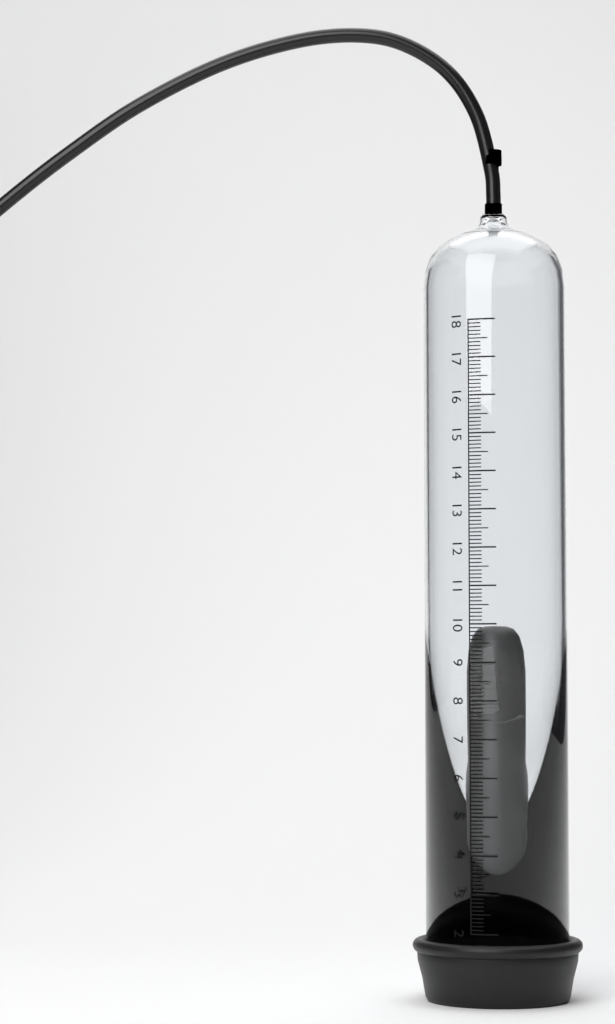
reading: 10.0 (no unit)
